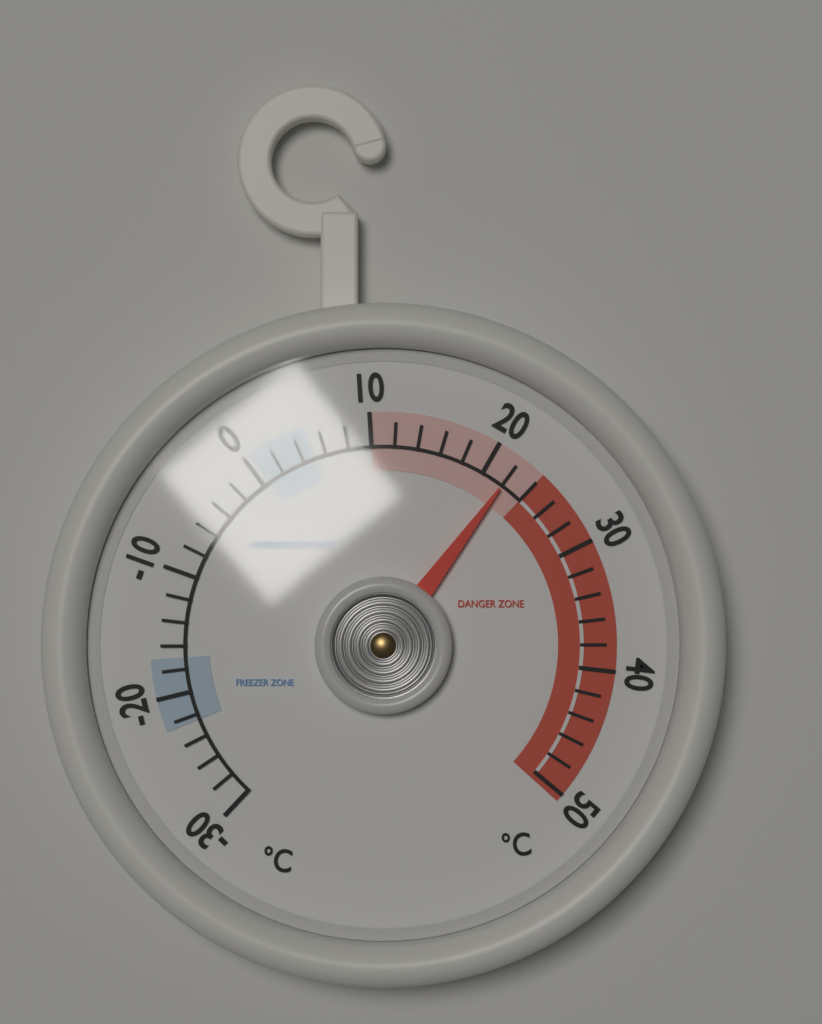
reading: 22 °C
